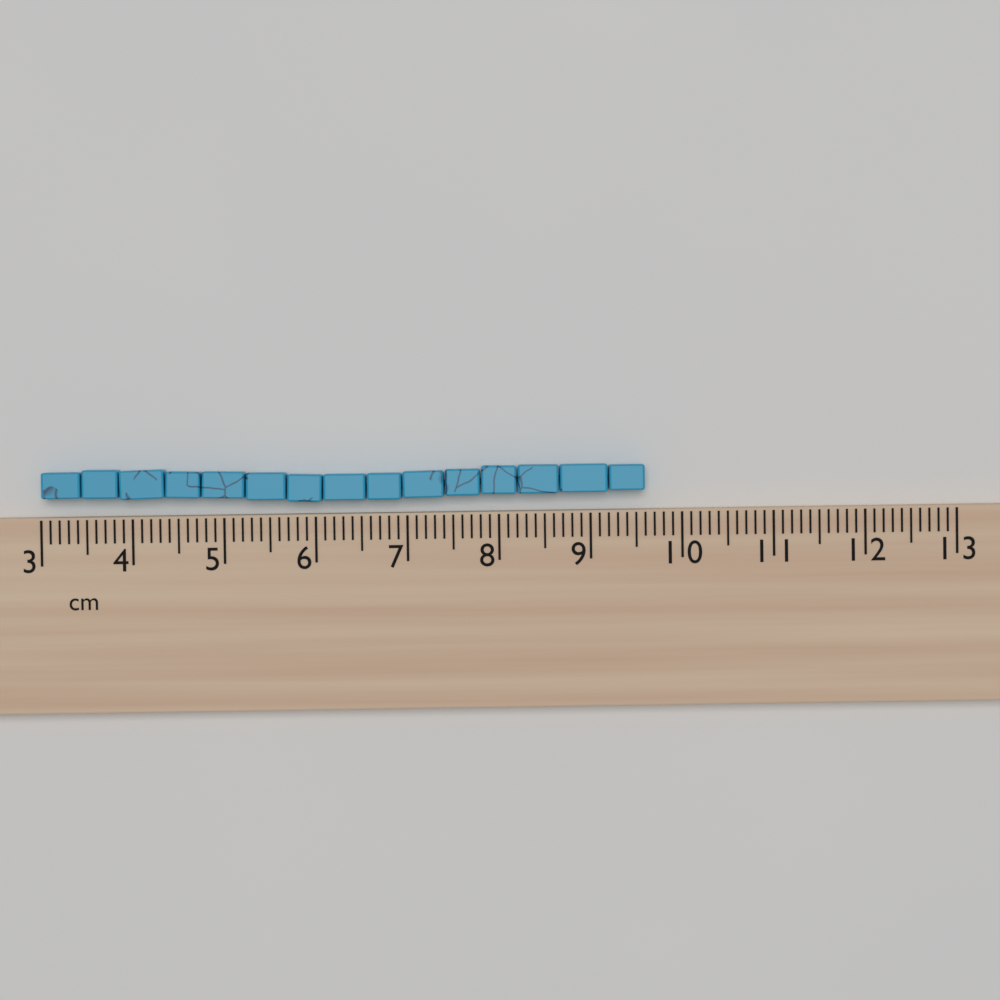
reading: 9.6 cm
